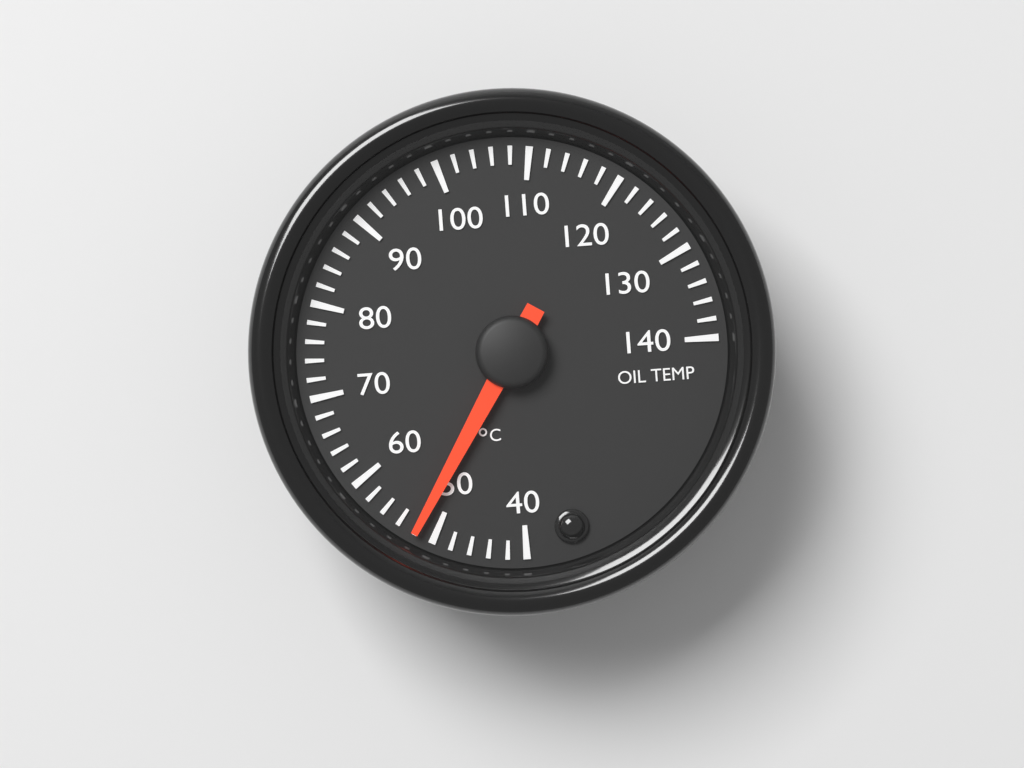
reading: 52 °C
